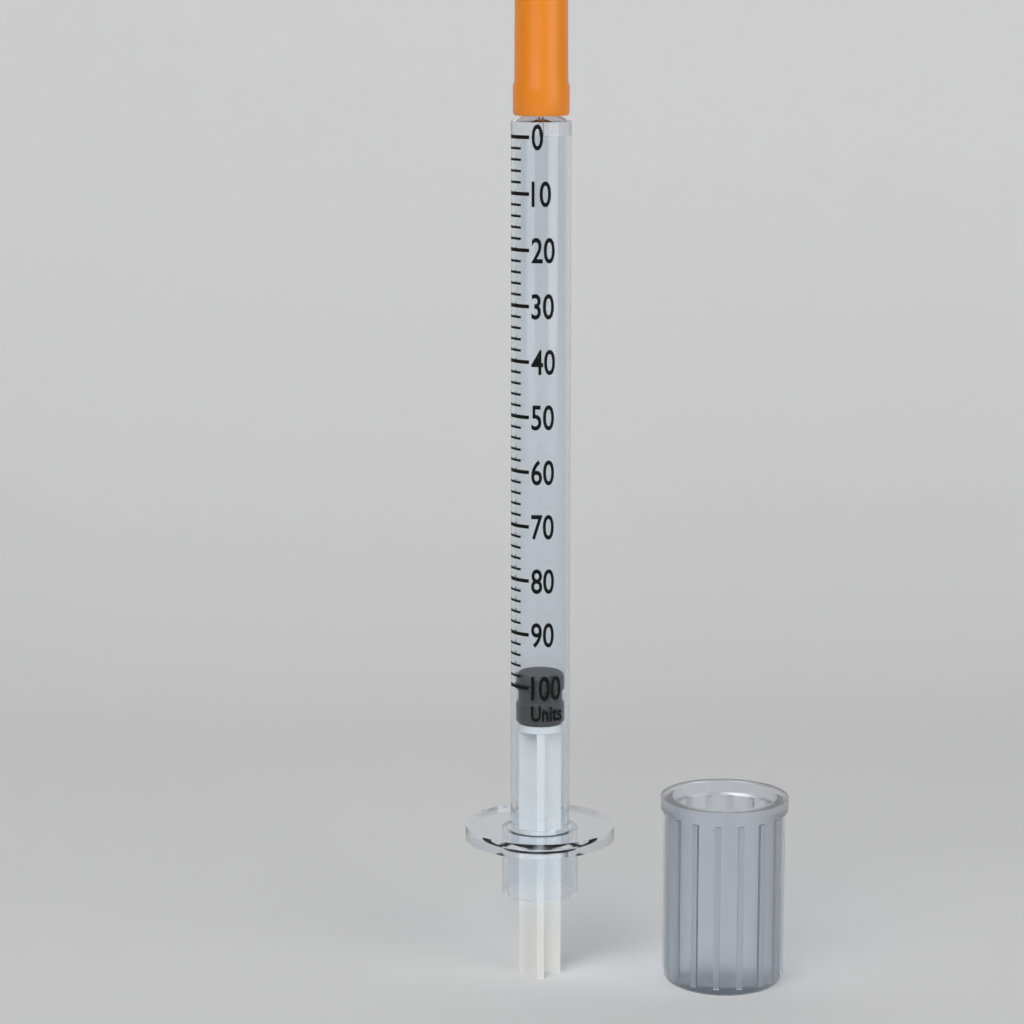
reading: 98 units
